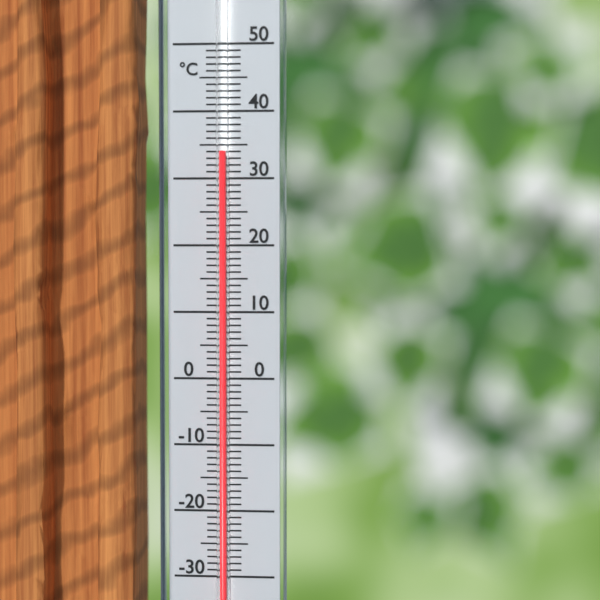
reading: 34 °C
